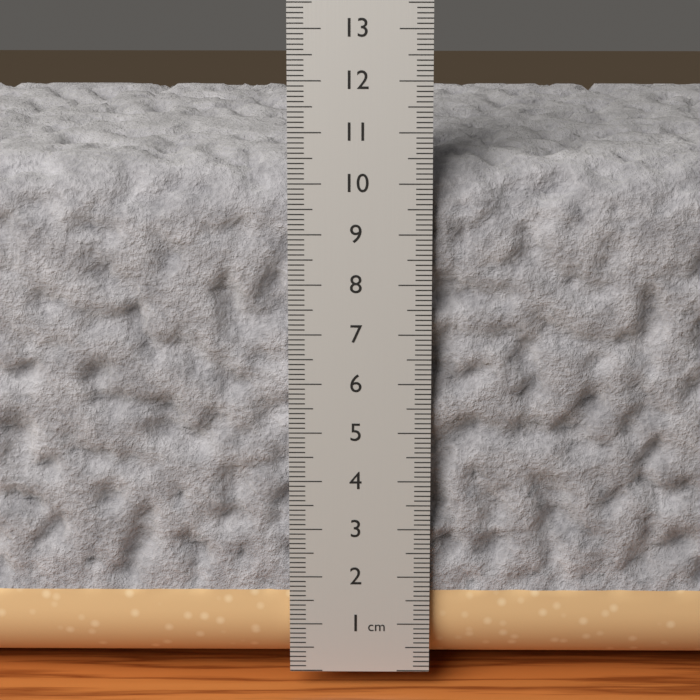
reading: 10.4 cm
